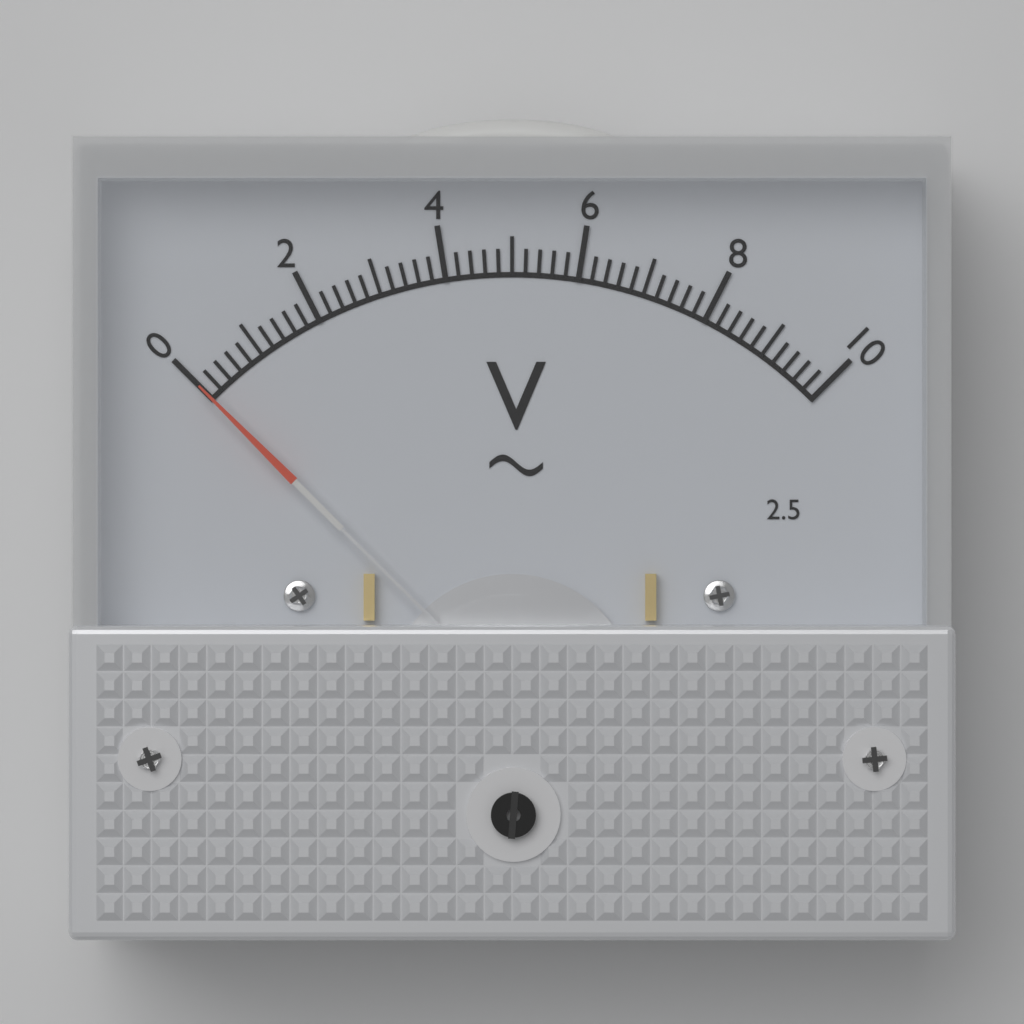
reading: 0.0 V
